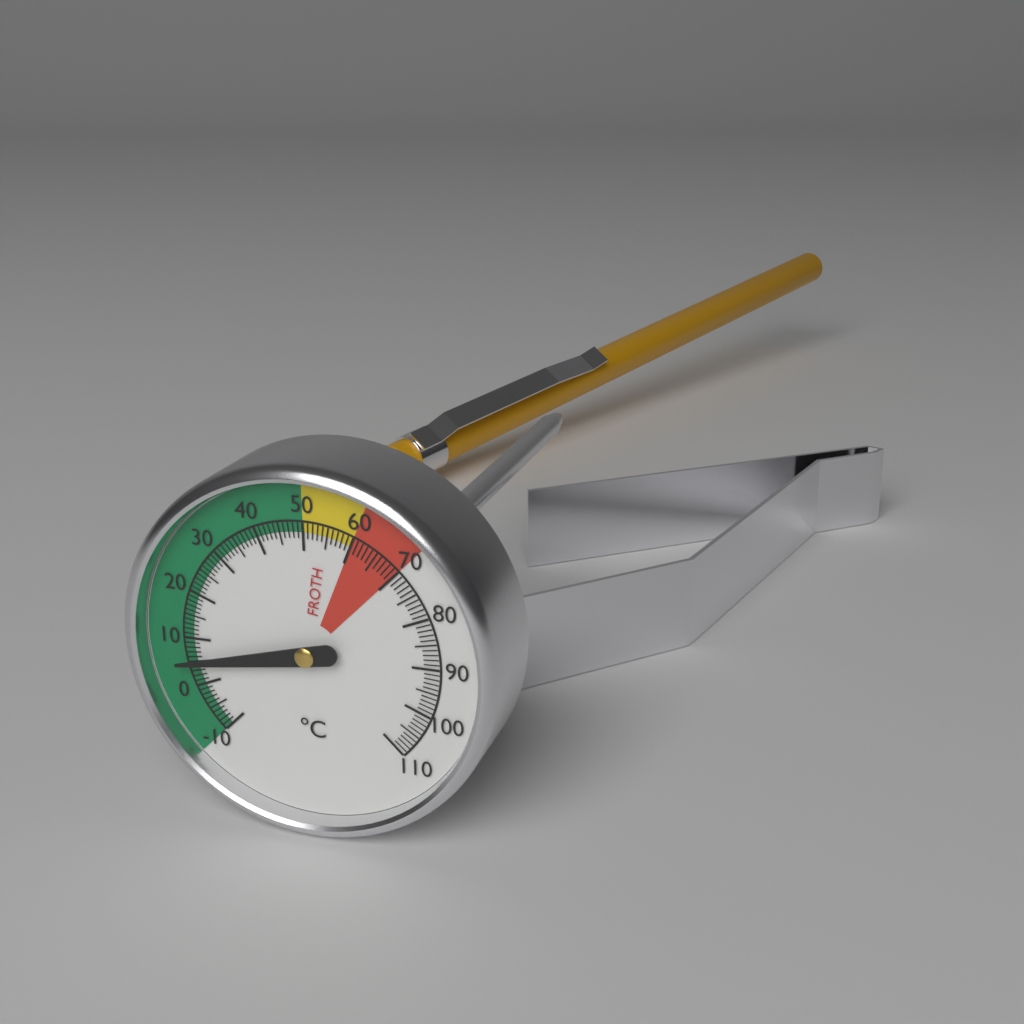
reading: 5 °C
